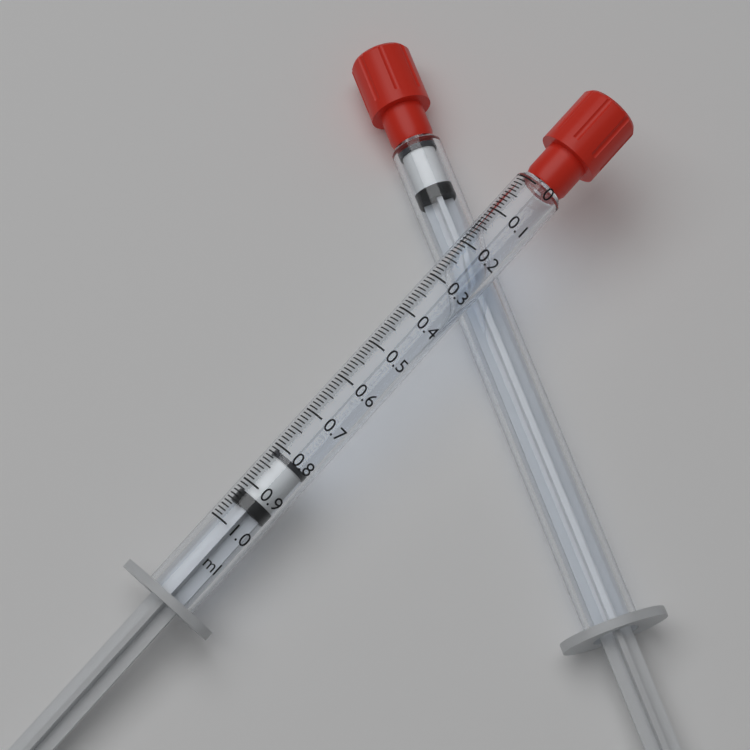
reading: 0.81 ml
